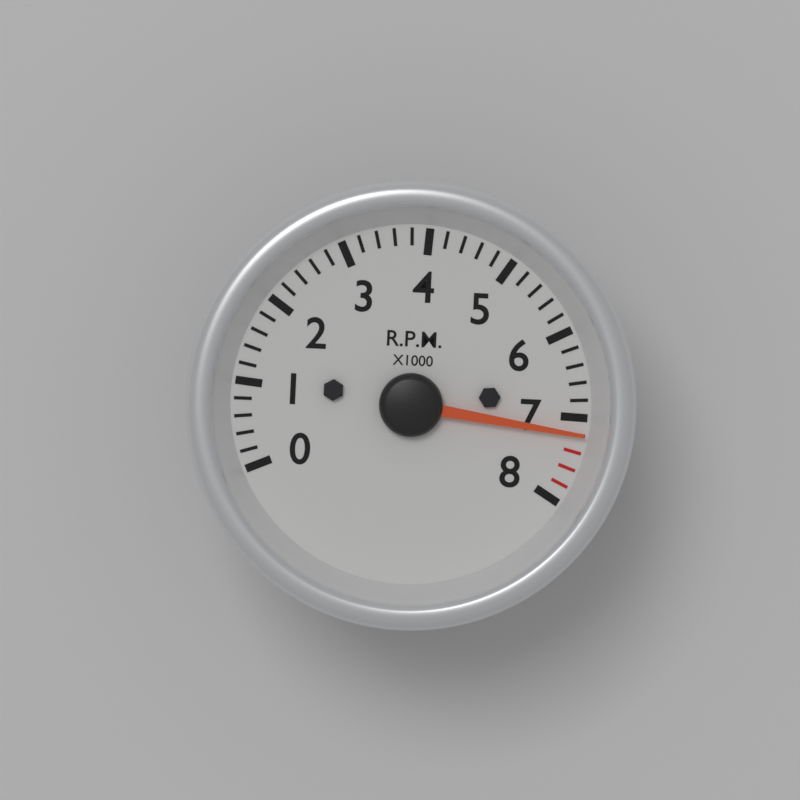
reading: 7200 RPM
